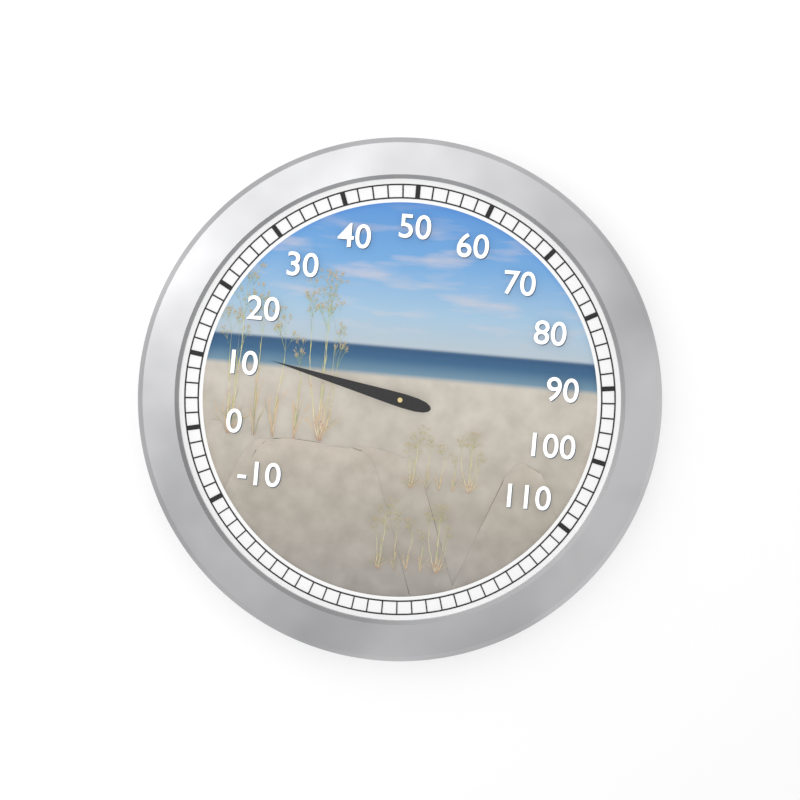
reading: 12 (no unit)
